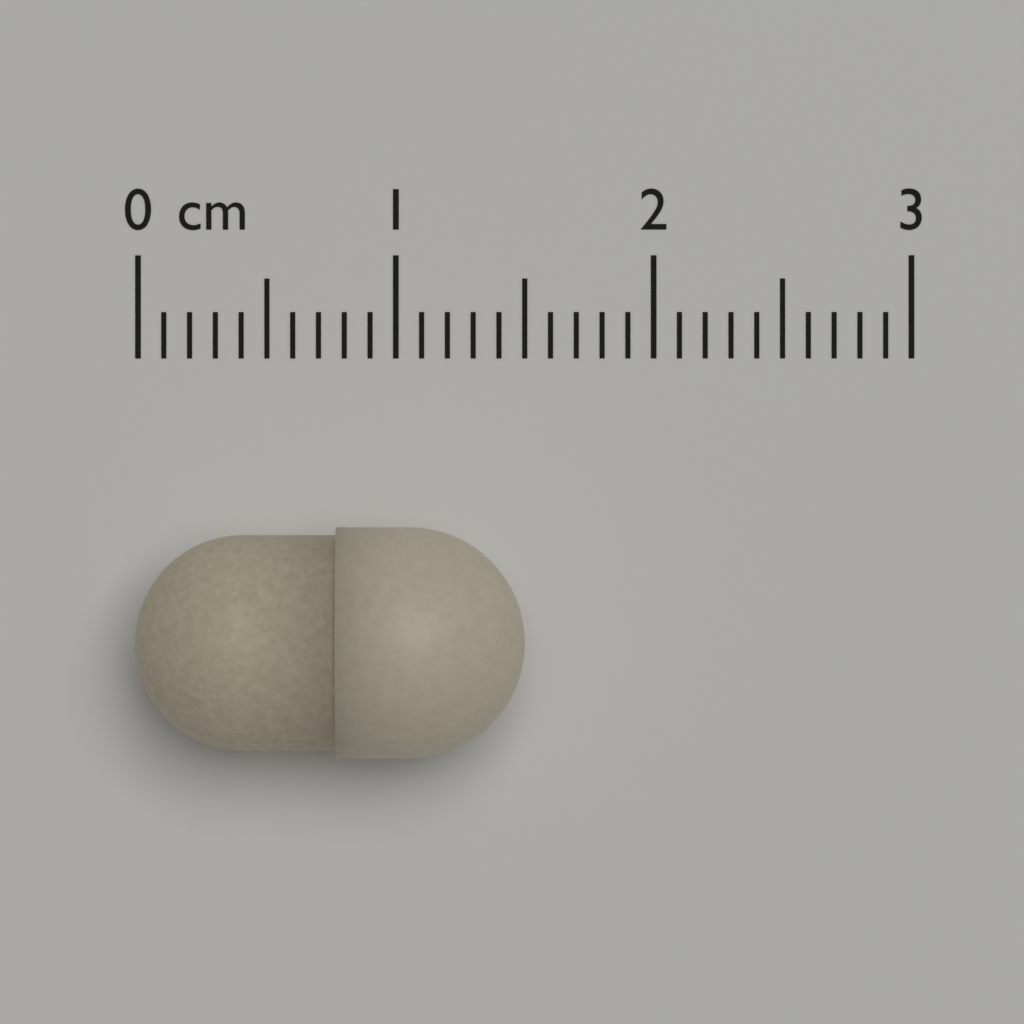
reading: 1.5 cm
